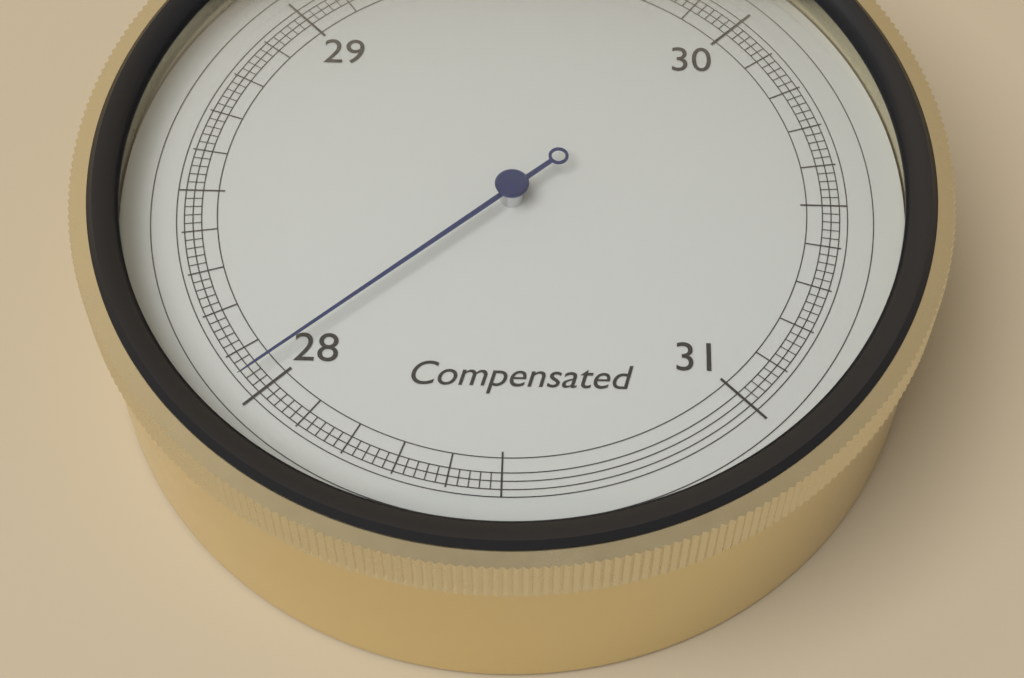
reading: 28.04 inHg
